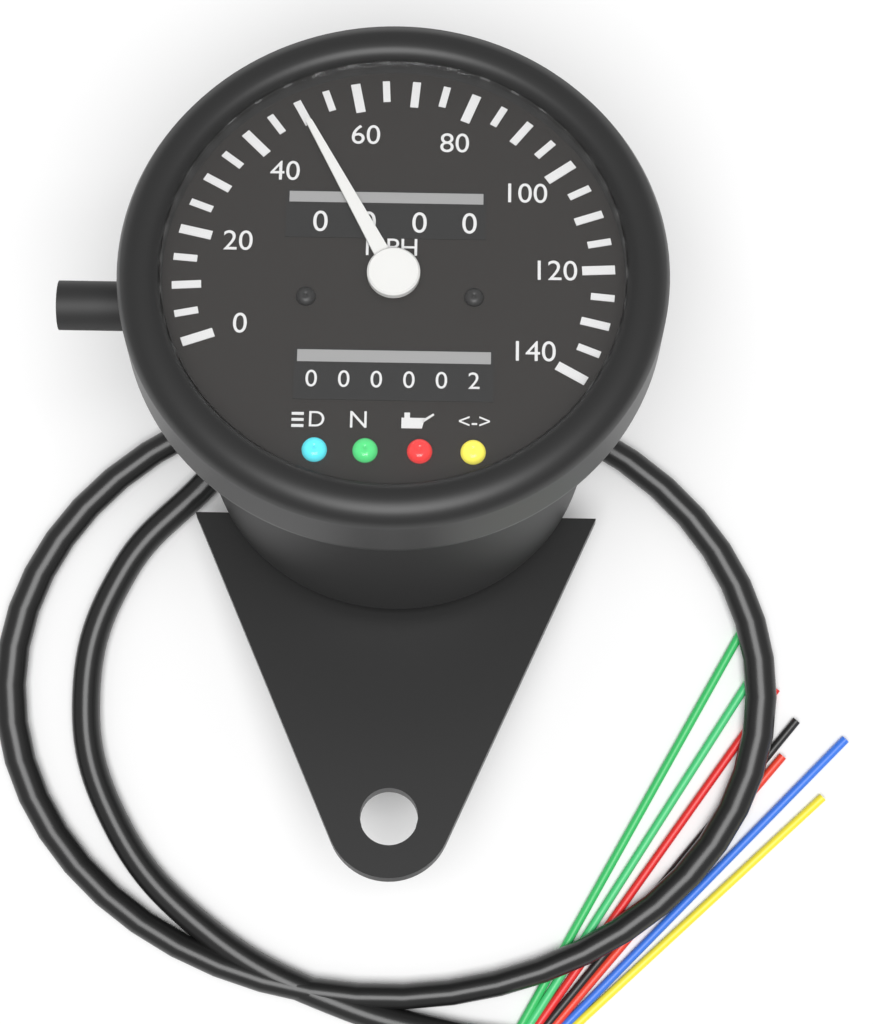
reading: 50 MPH
